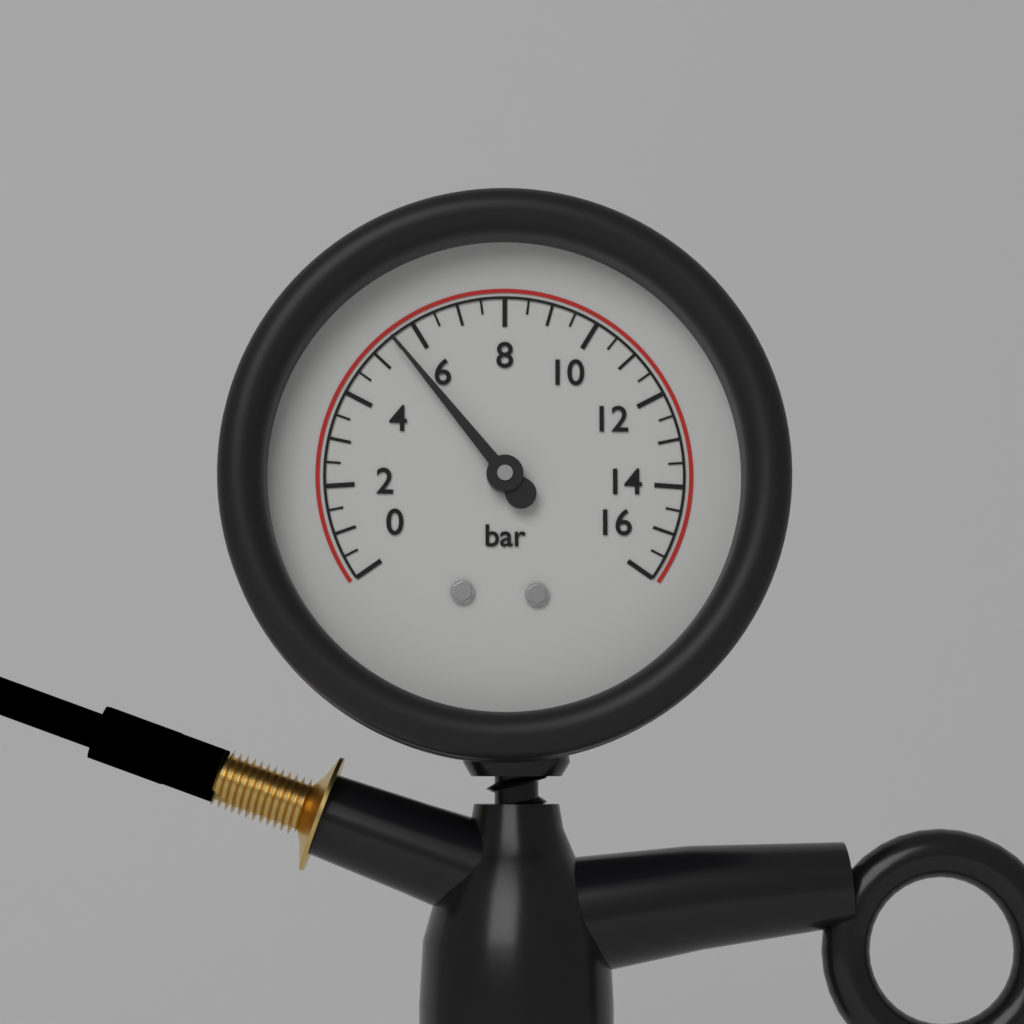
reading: 5.5 bar
